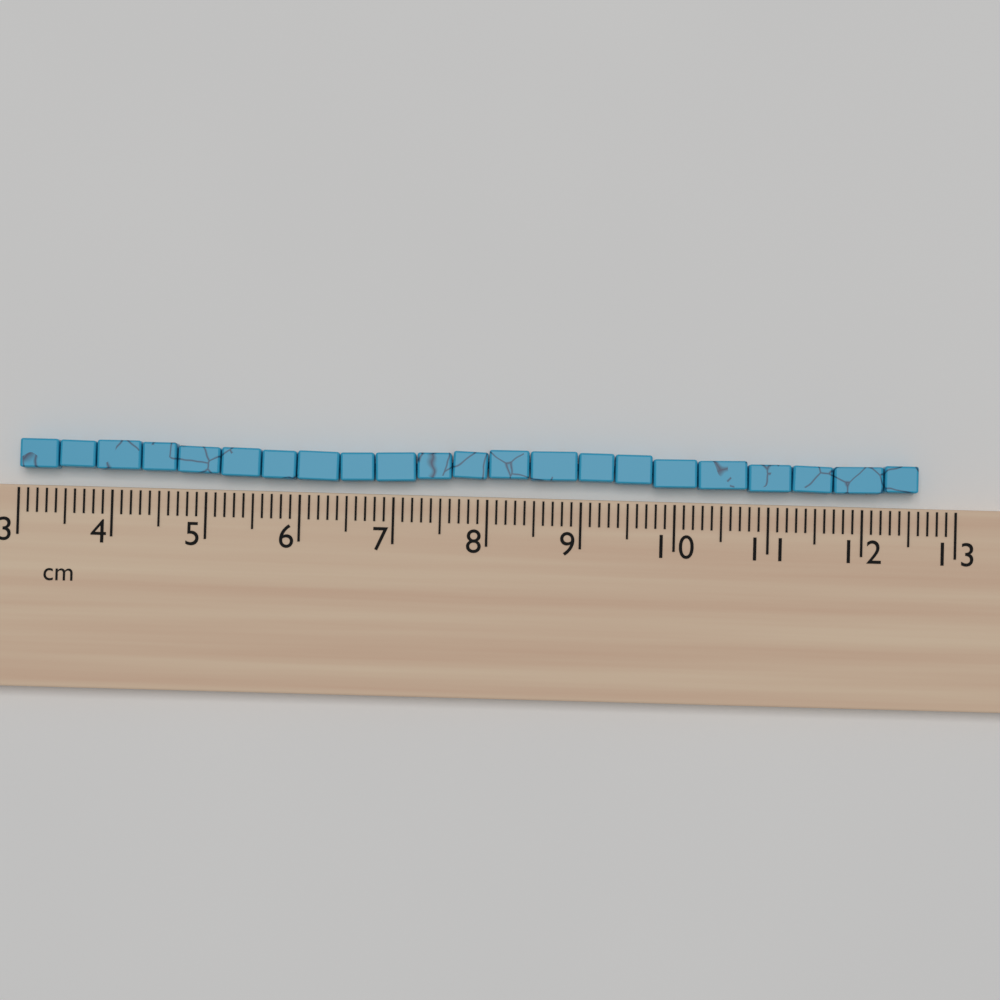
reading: 12.6 cm
